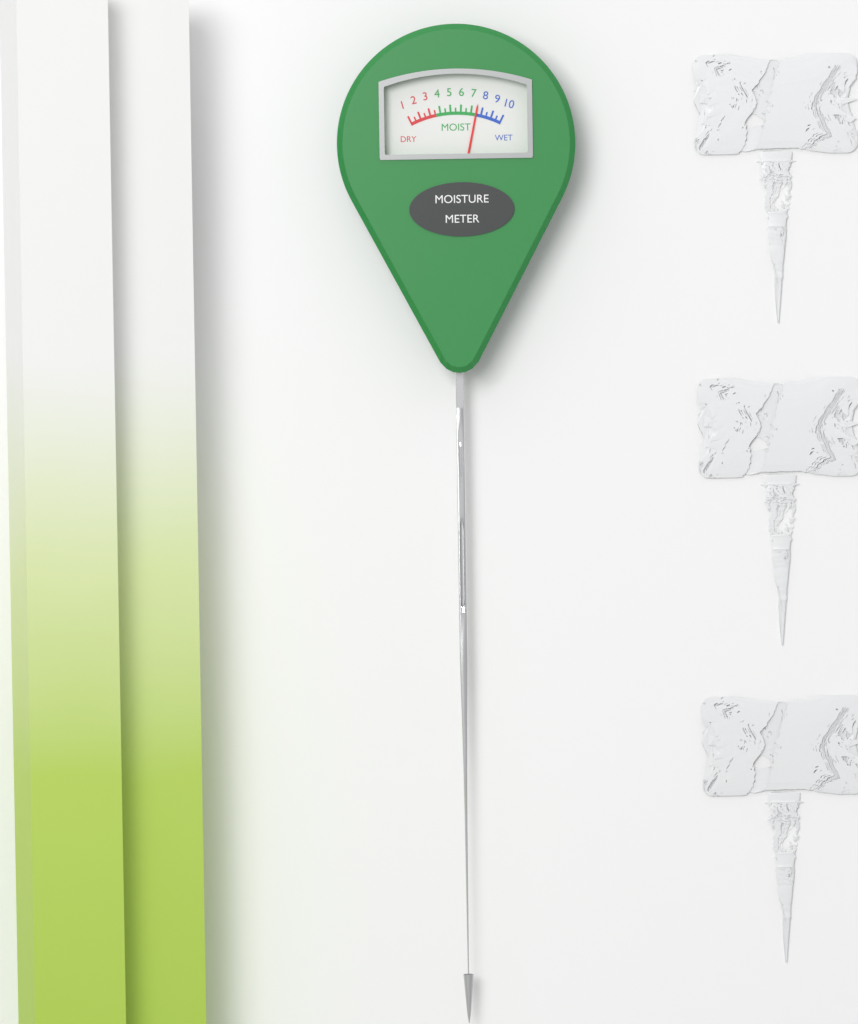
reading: 7.5 (no unit)
